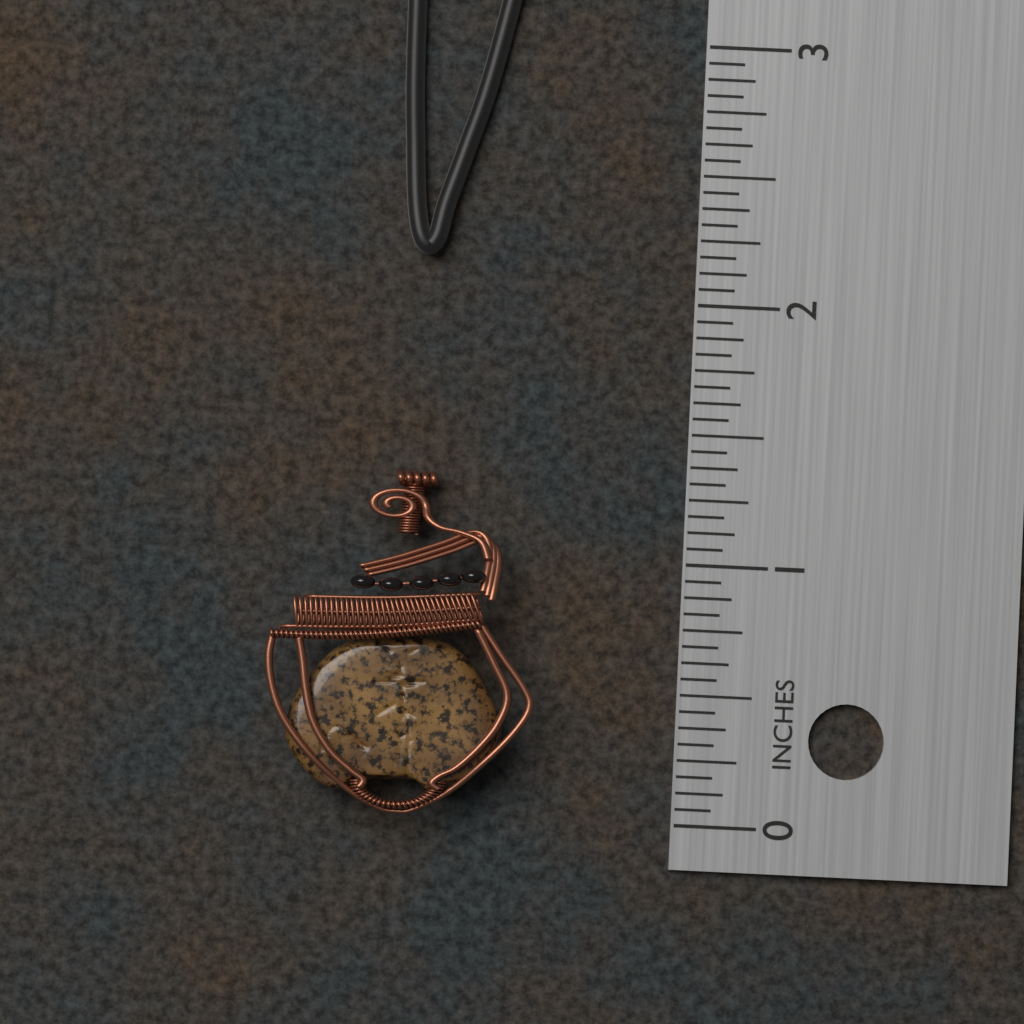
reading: 1.3125 in
